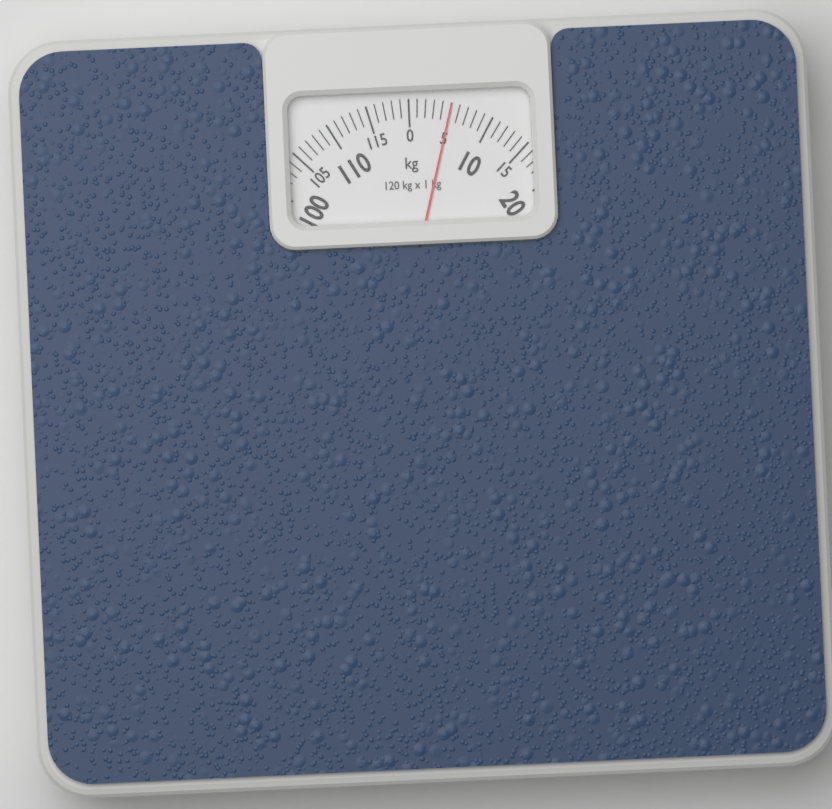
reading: 5 kg
